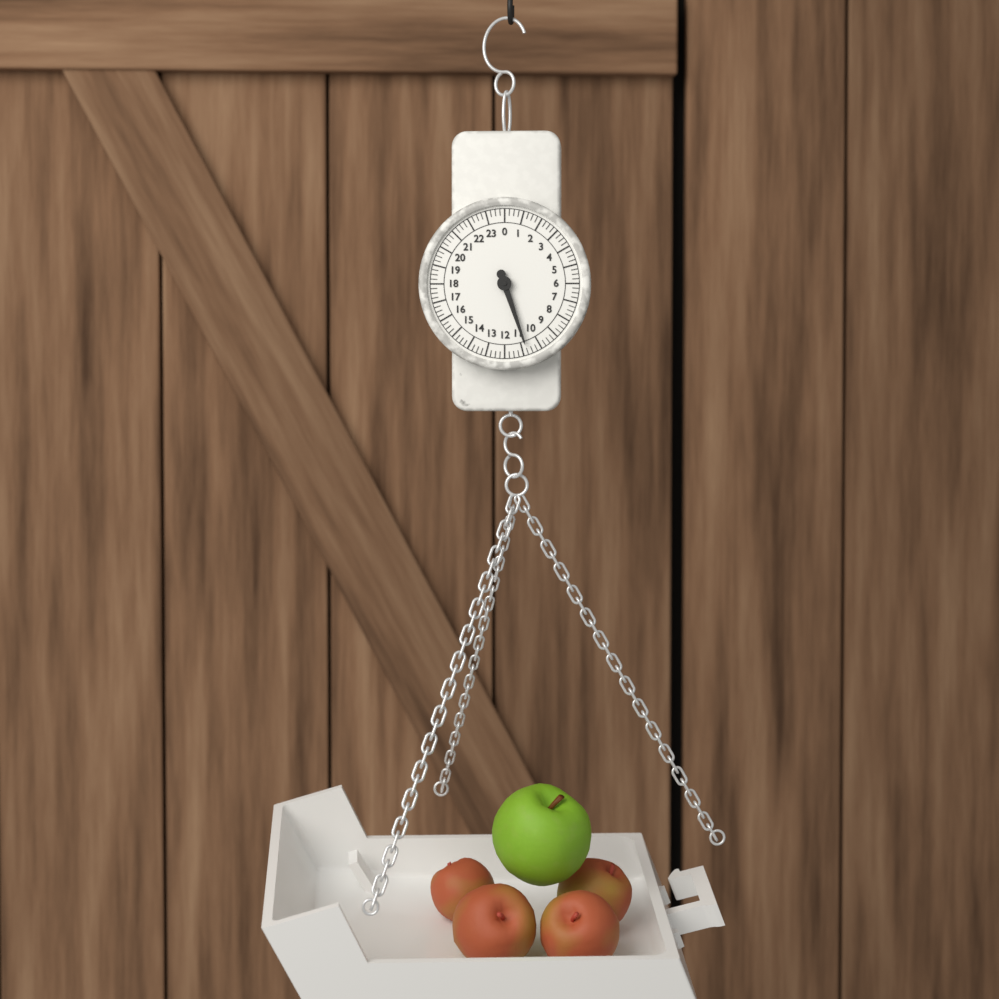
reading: 10.75 (no unit)
